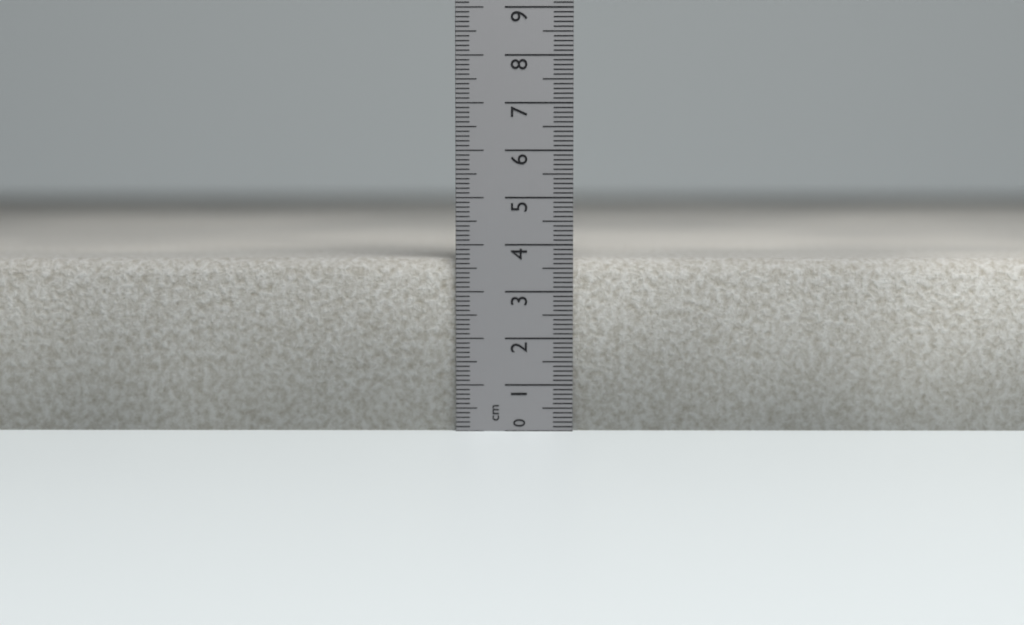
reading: 3.7 cm
